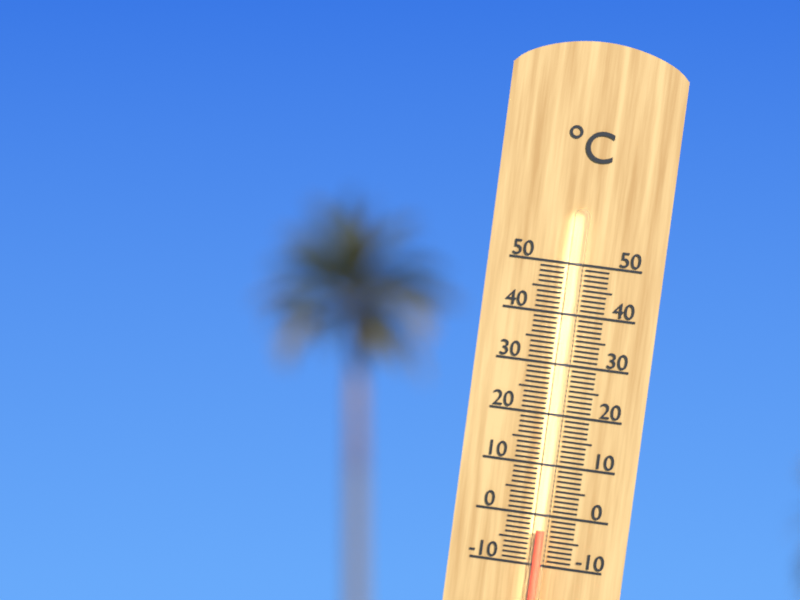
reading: -3 °C
